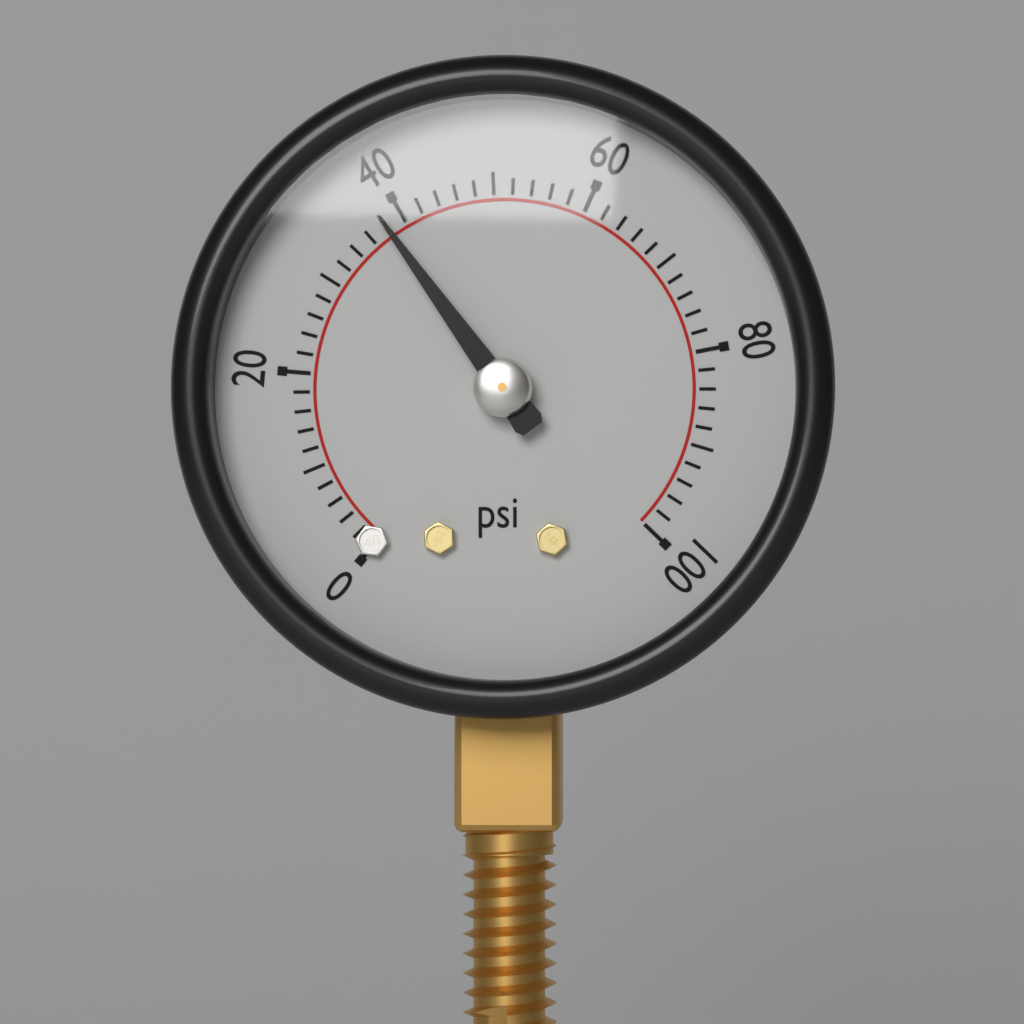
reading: 38 psi
